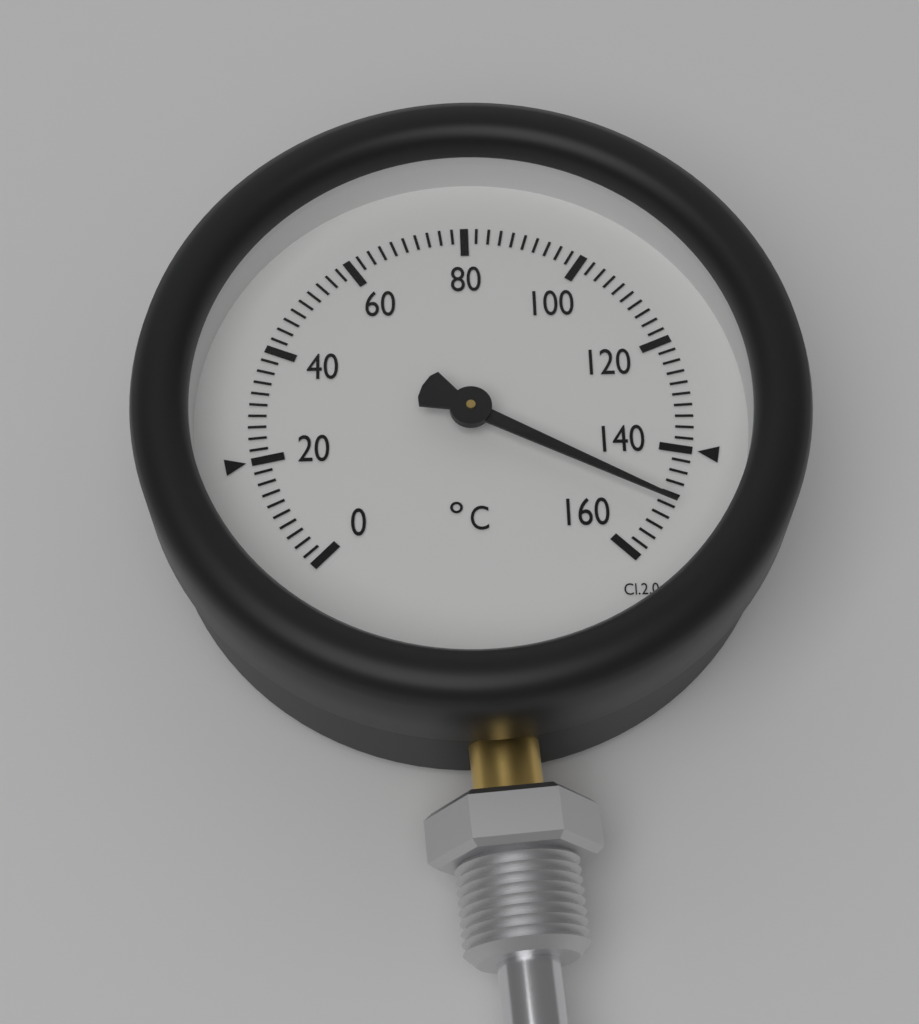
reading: 150 °C
